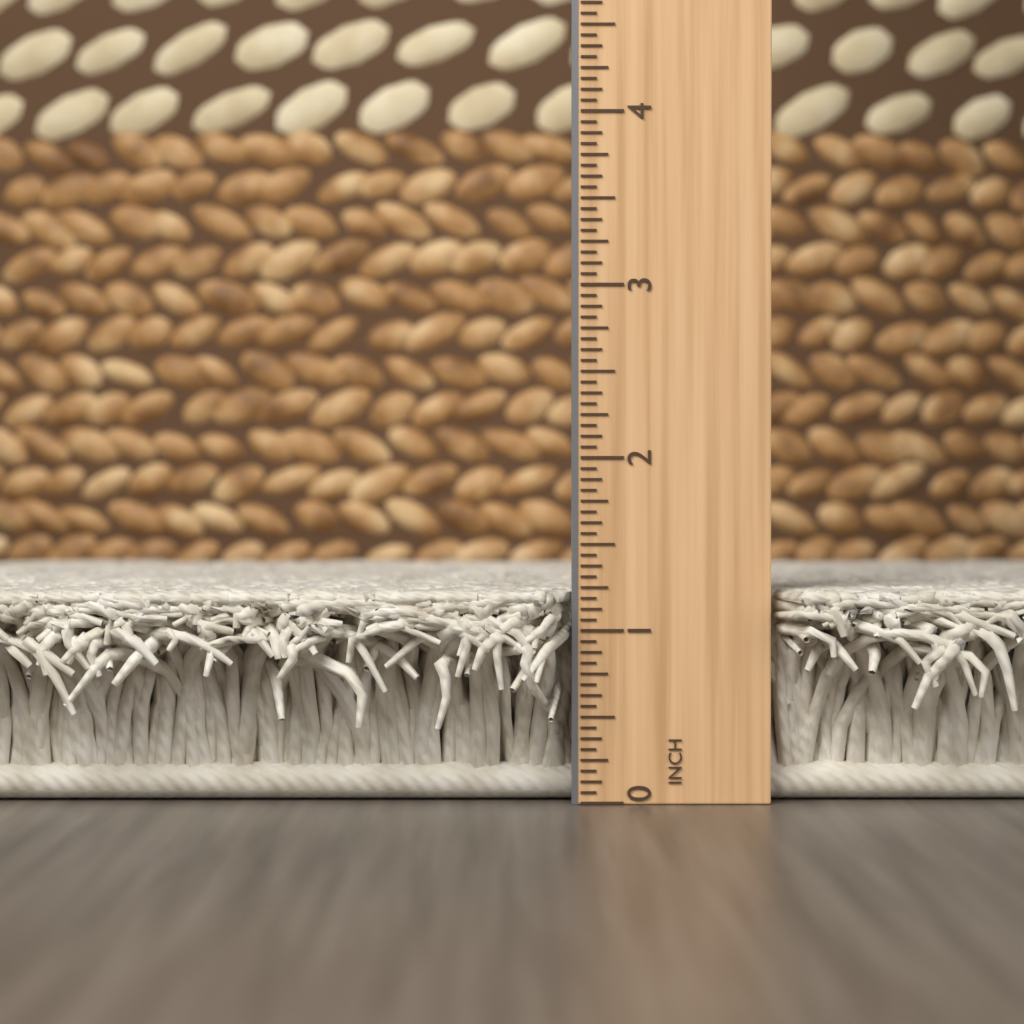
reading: 1.2500 in
